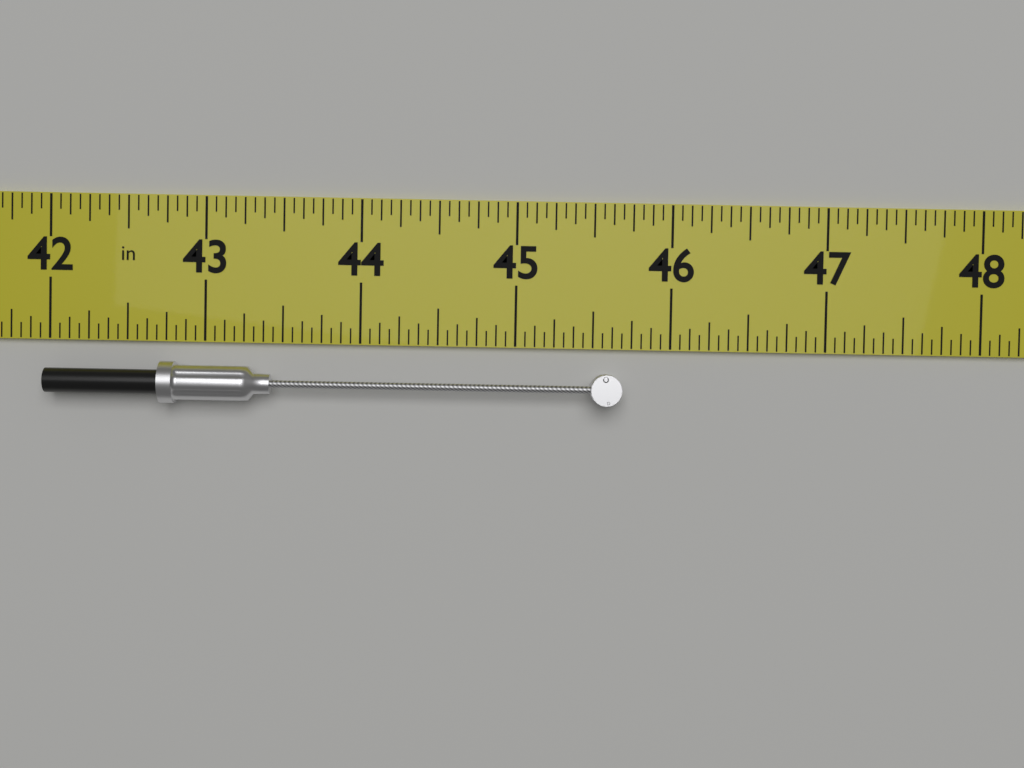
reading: 45.6875 in
